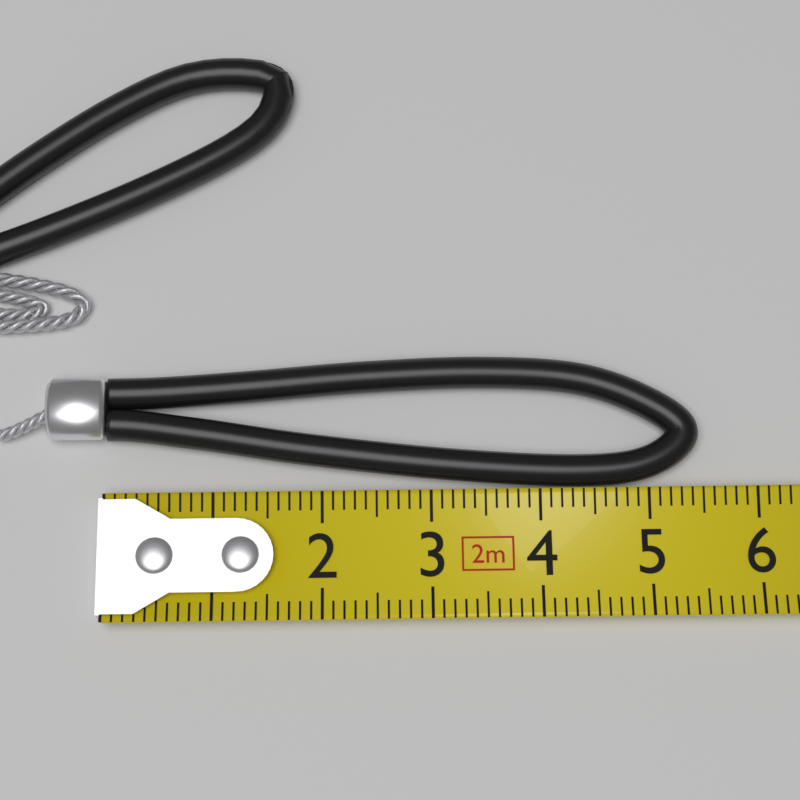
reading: 5.5 cm
